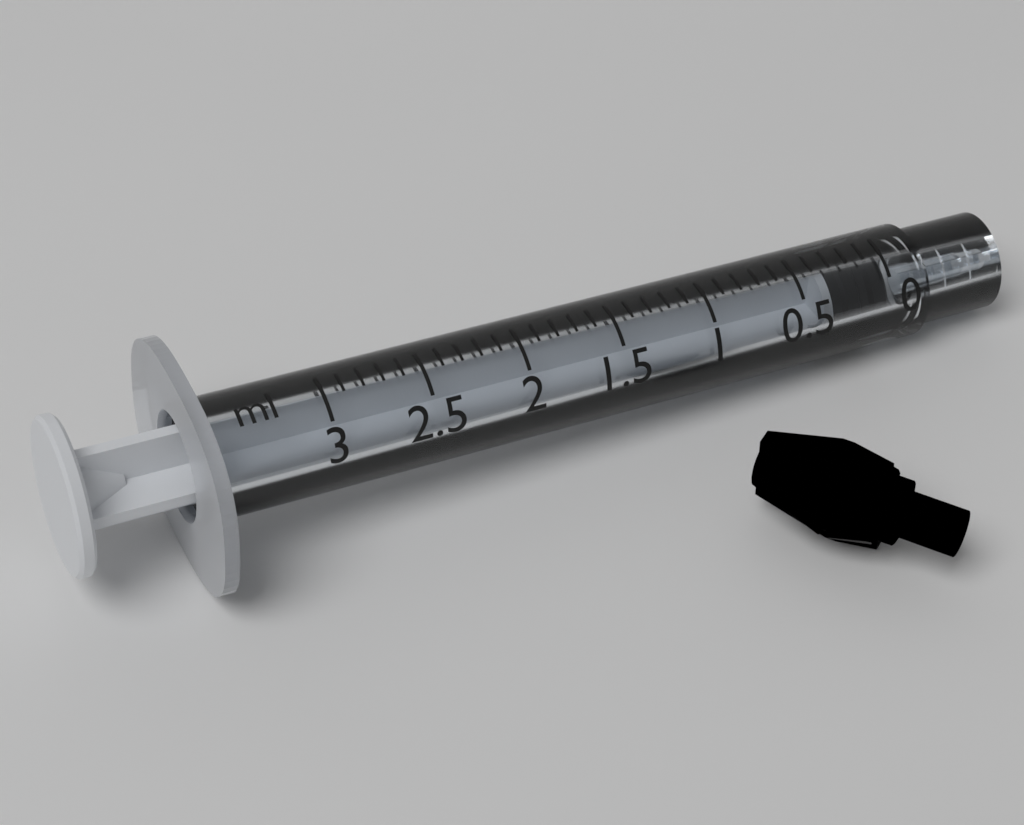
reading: 0.0 ml
